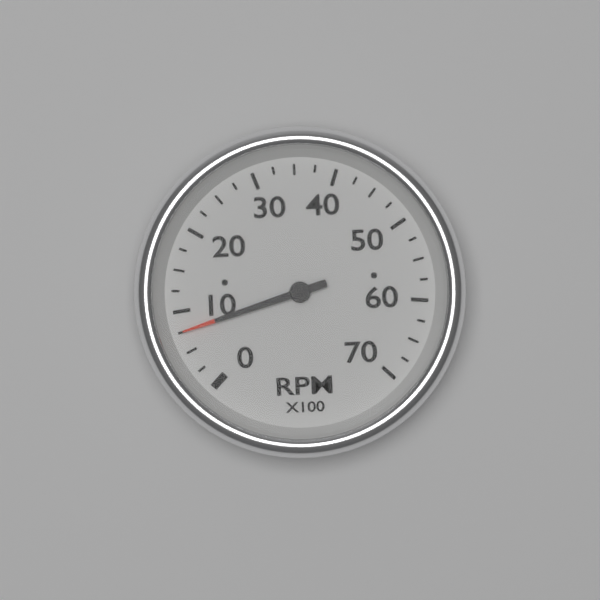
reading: 750 RPM
